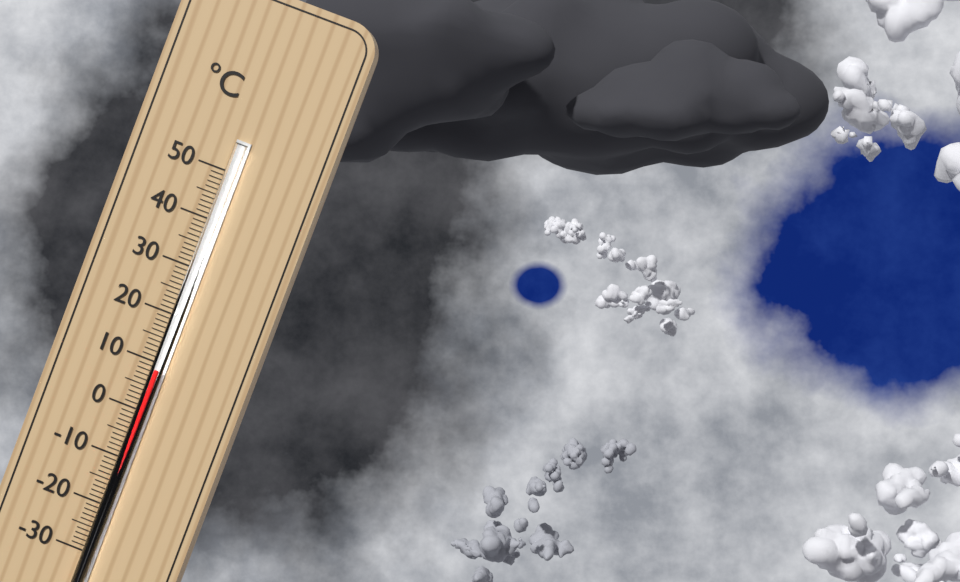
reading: 9 °C
